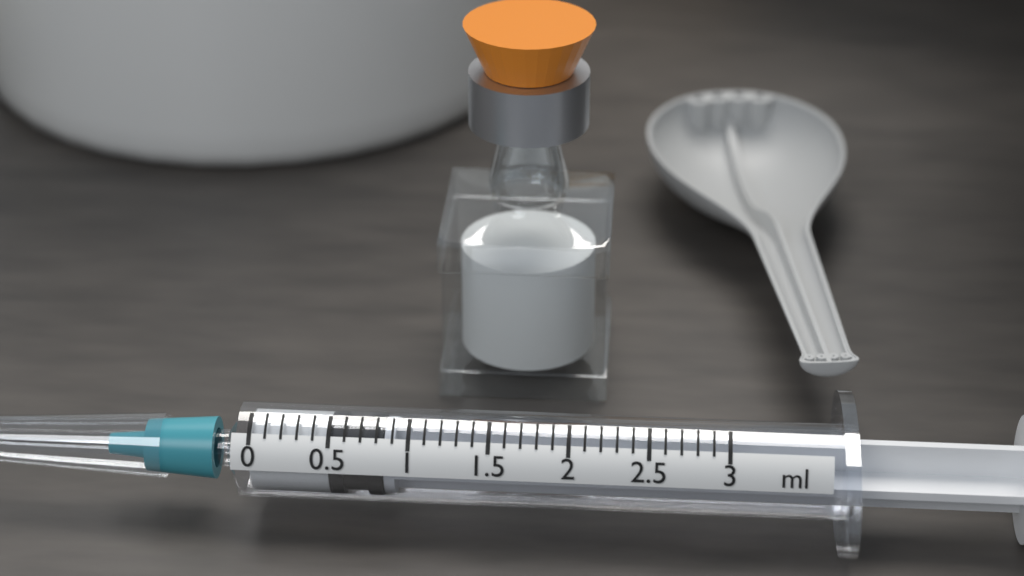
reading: 0.5 ml
